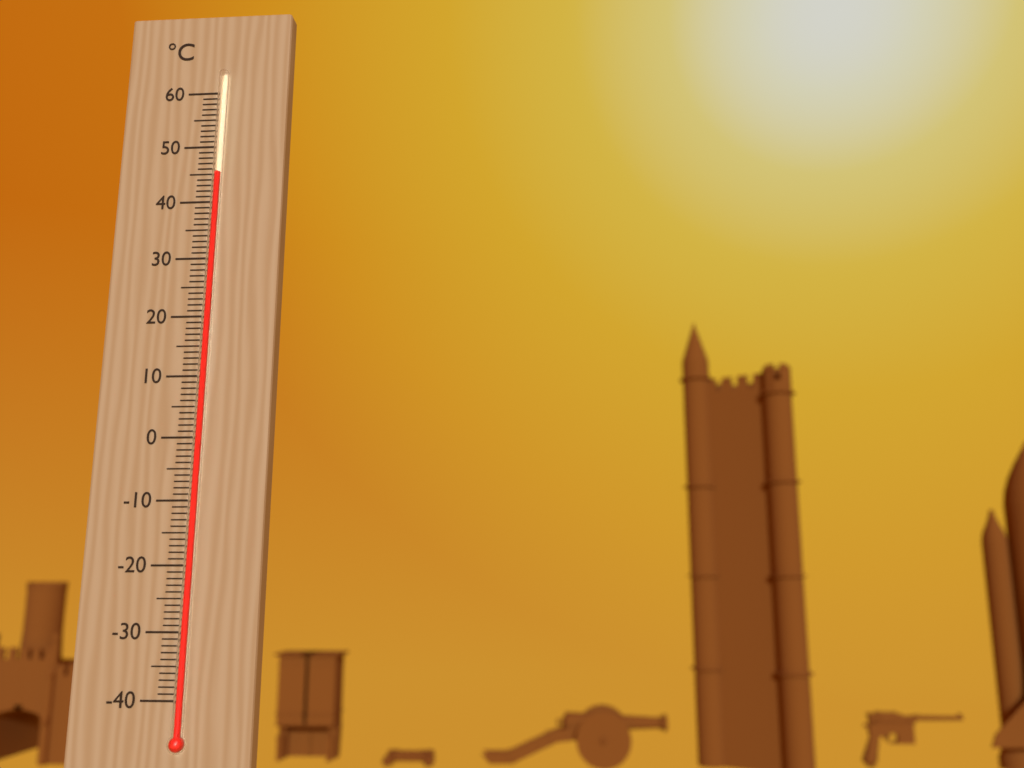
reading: 45 °C
